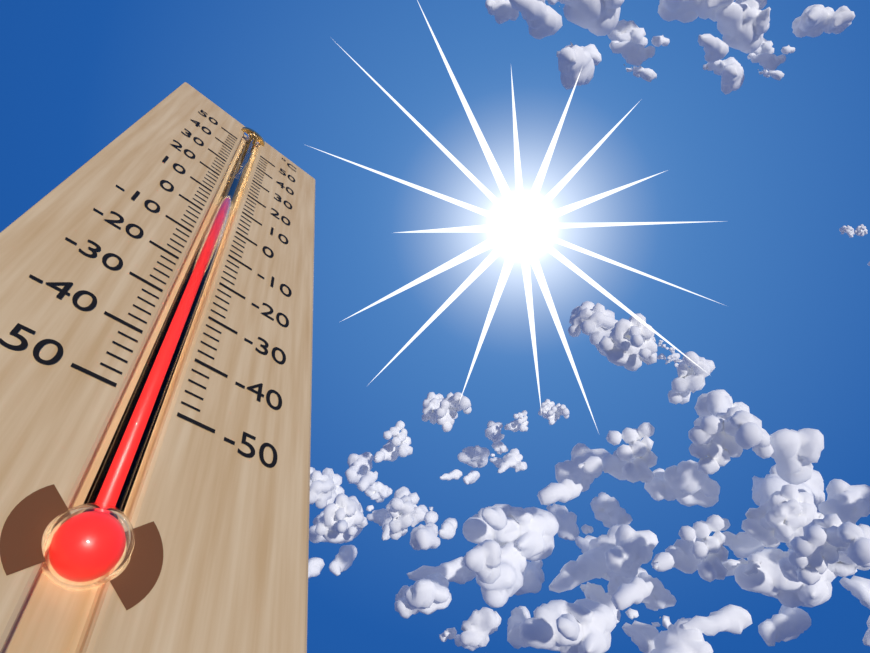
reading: 10 °C
